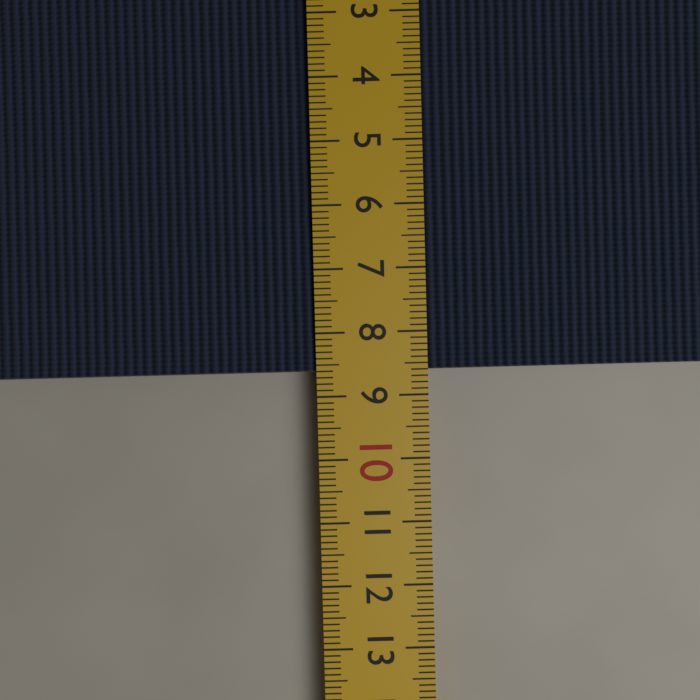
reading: 8.6 cm
